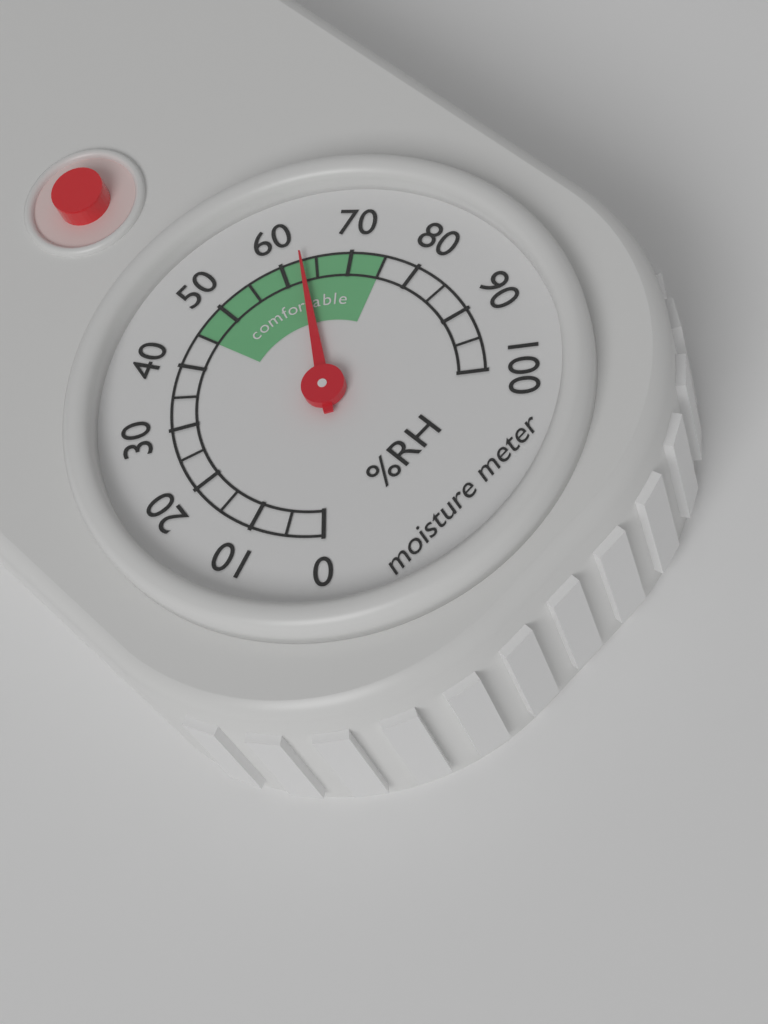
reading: 63 %RH
